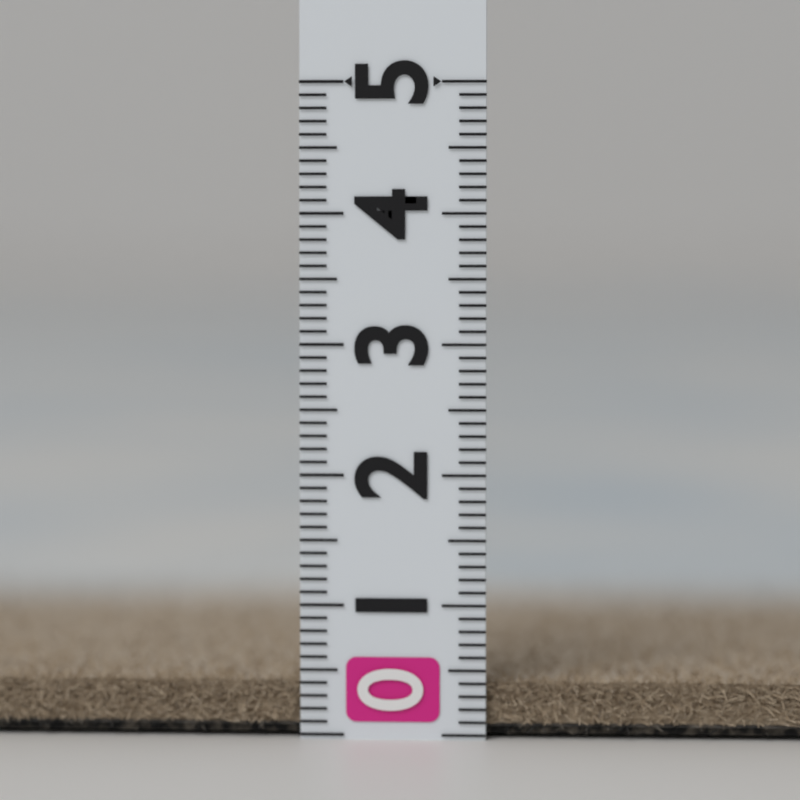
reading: 0.4 (no unit)
